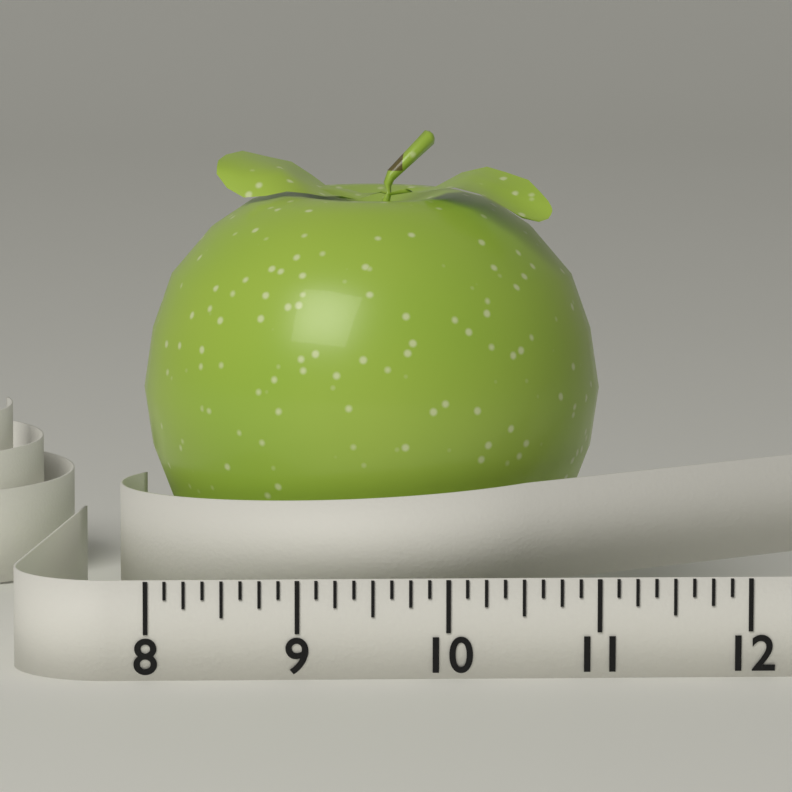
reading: 11.125 (no unit)
